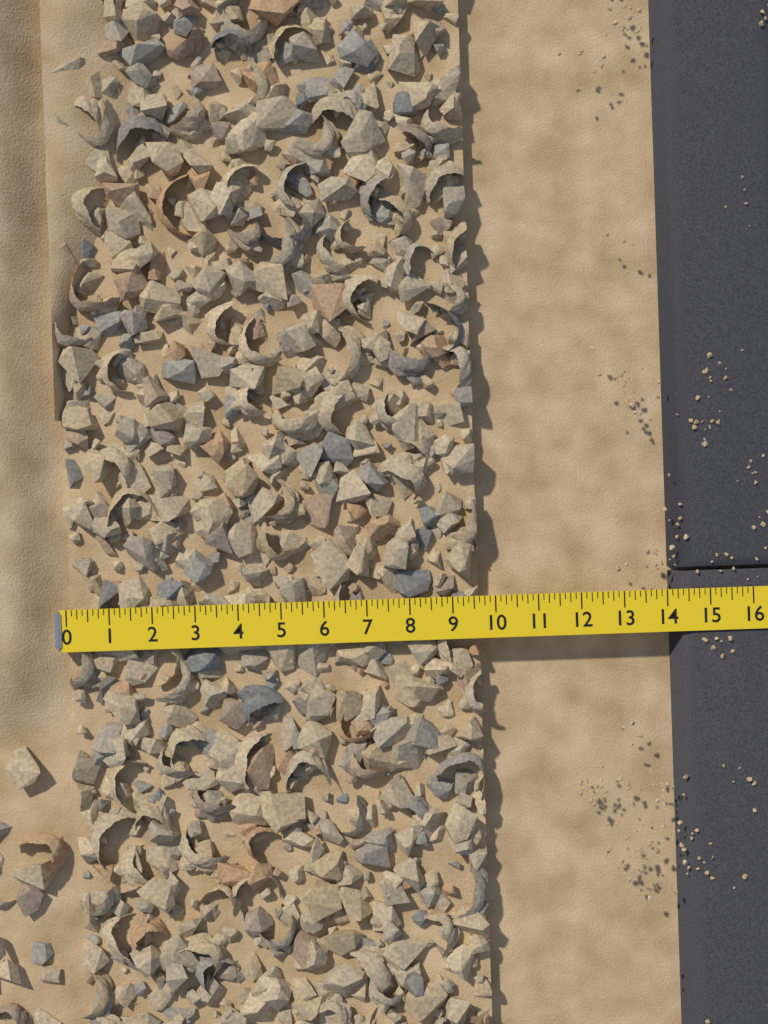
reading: 9.625 (no unit)
